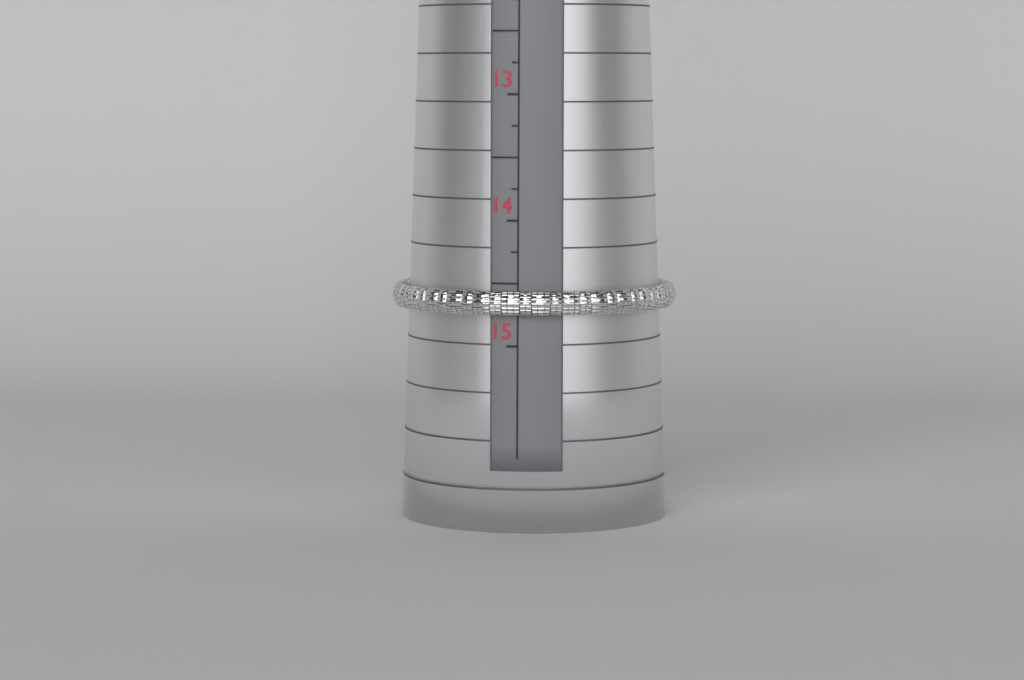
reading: 14.75 (no unit)
